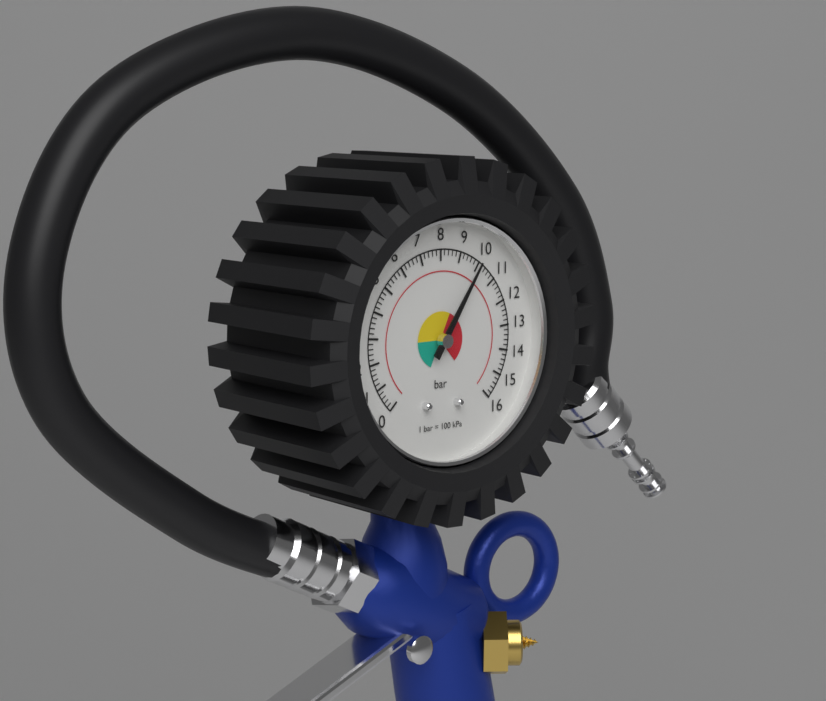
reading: 10.0 bar
